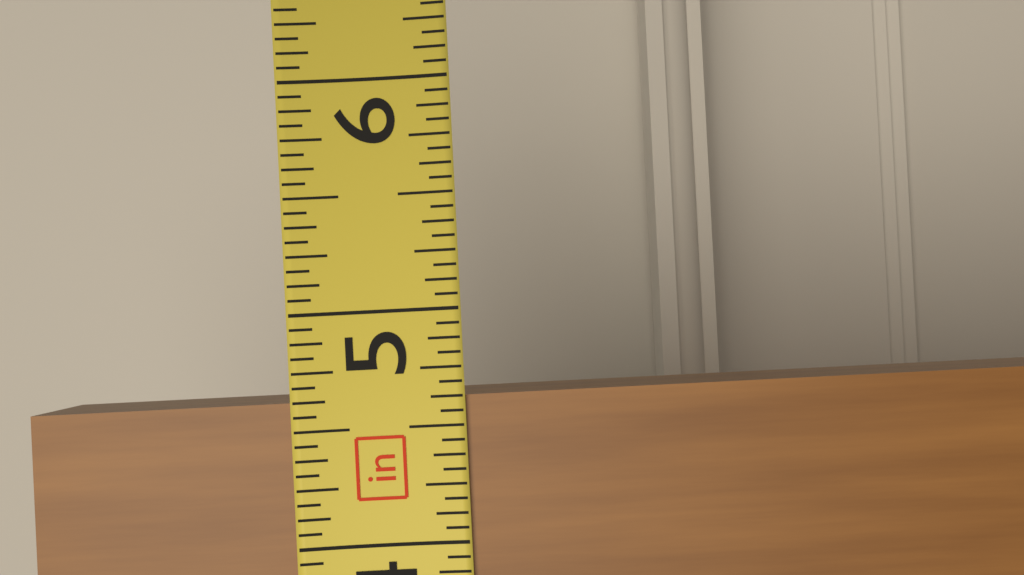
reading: 4.6250 in
